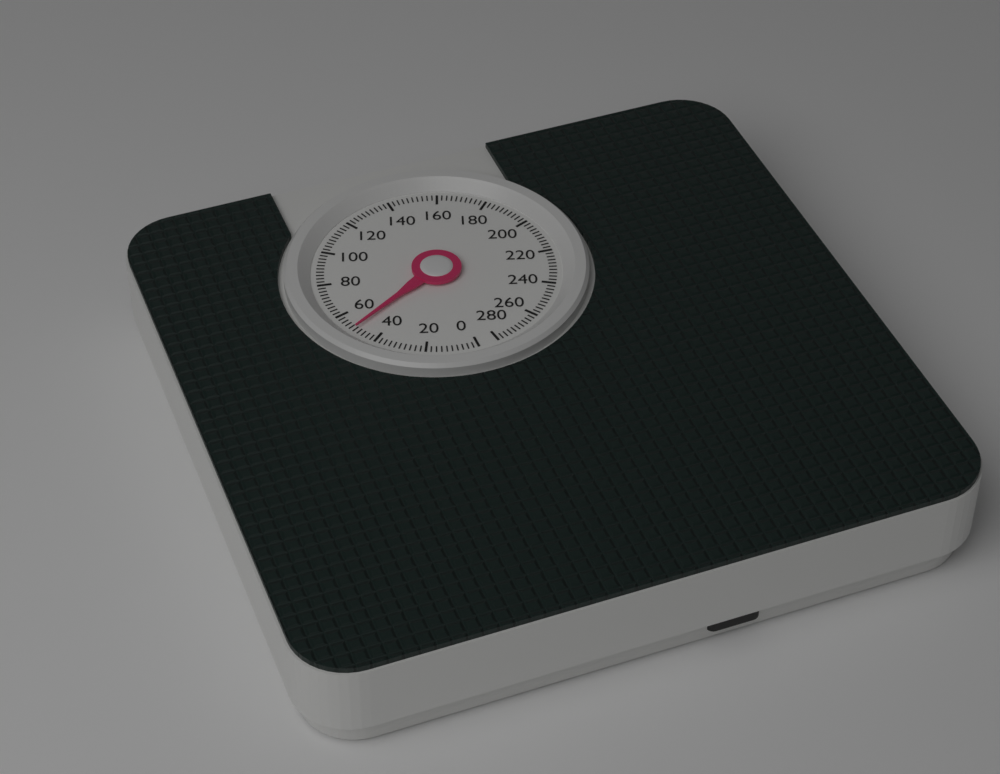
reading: 50 (no unit)
